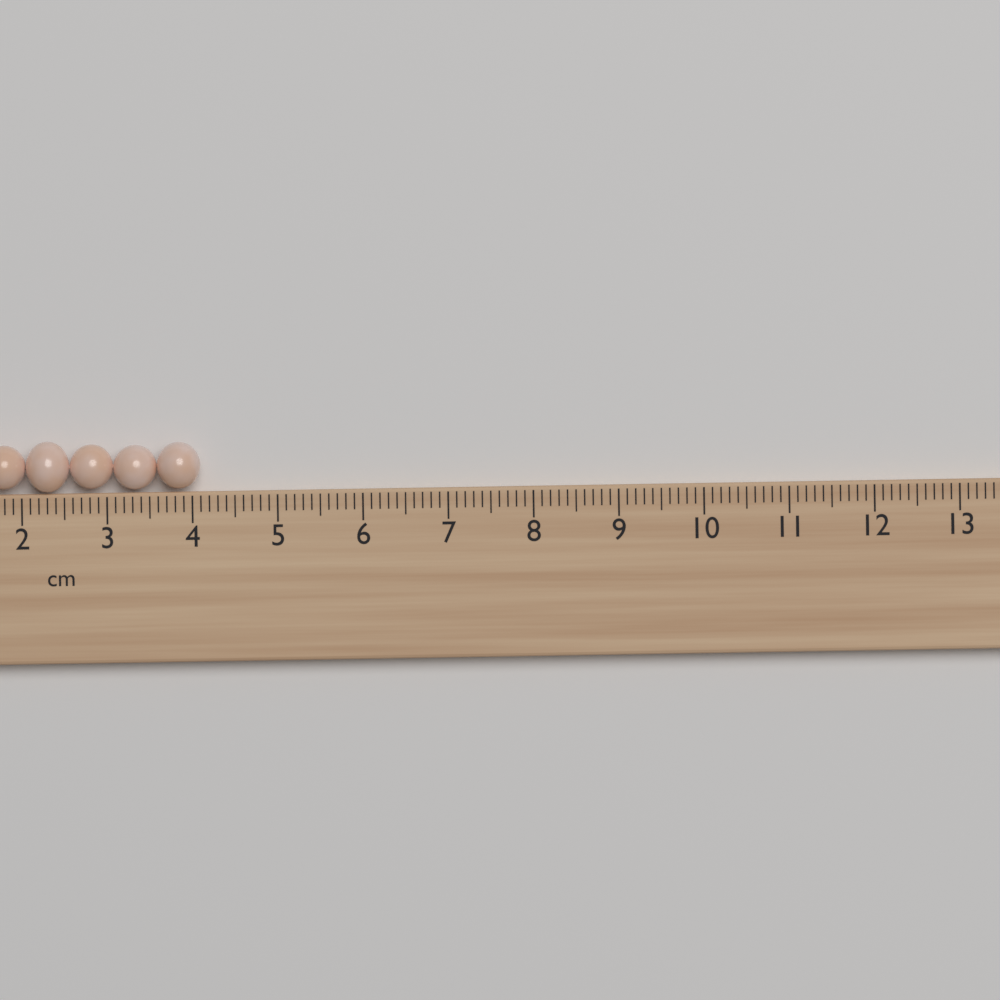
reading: 4.1 cm
